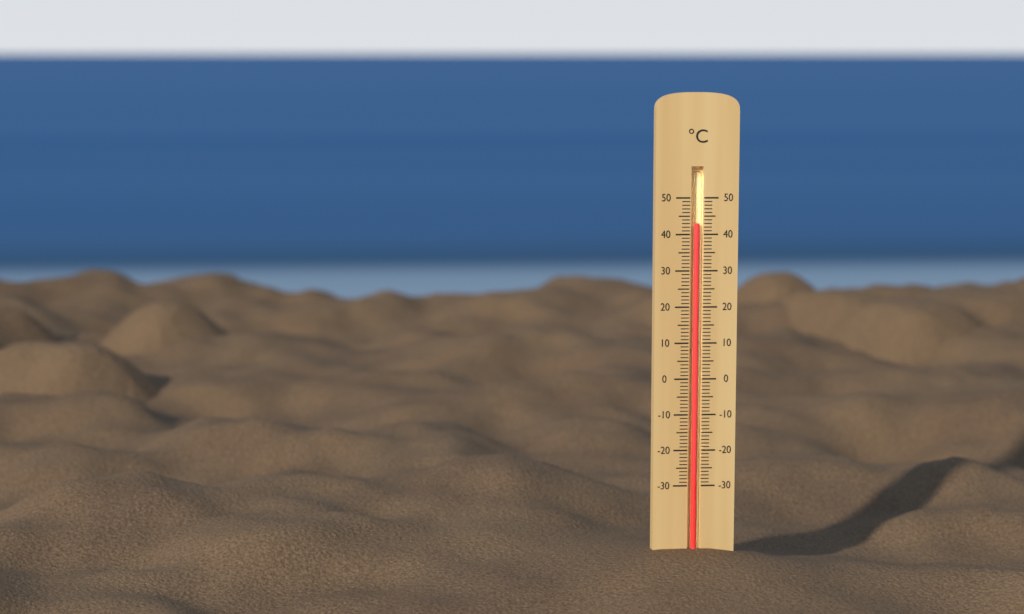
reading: 43 °C
